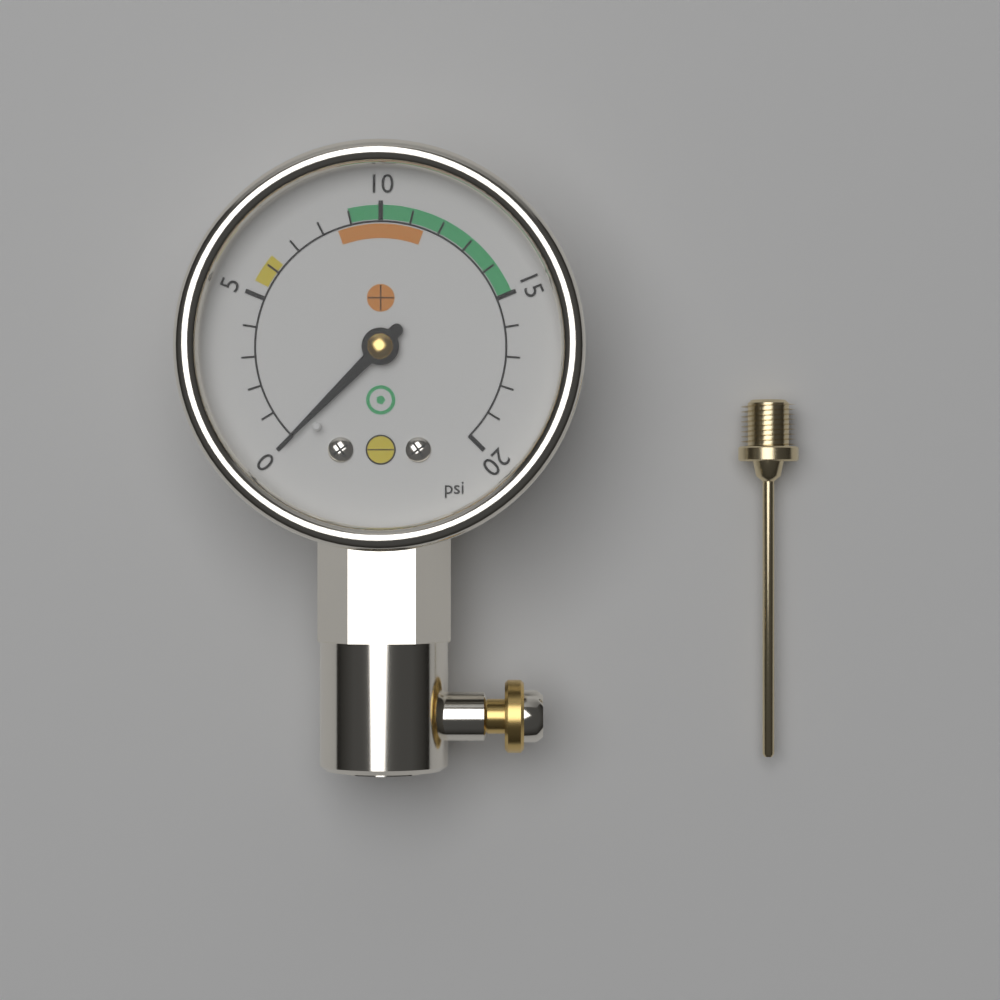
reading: 0 psi
